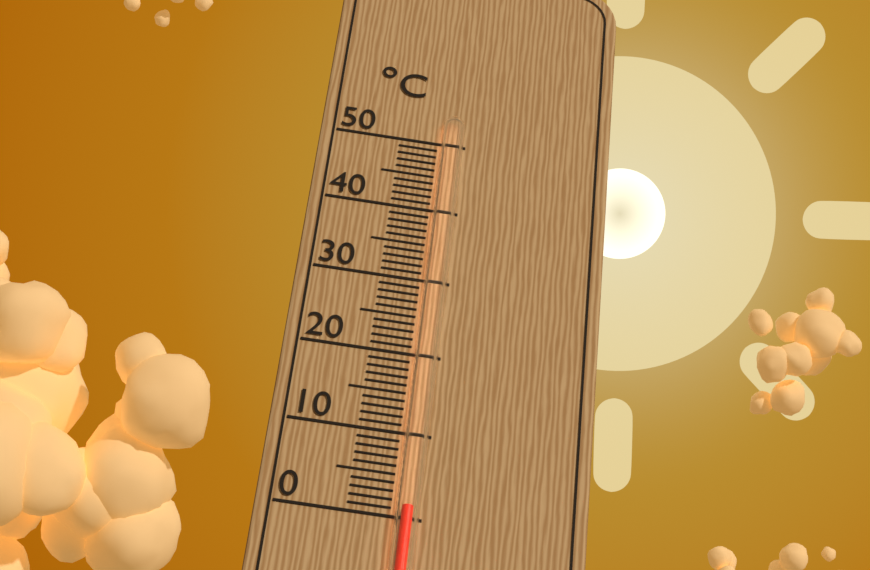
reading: 1 °C
